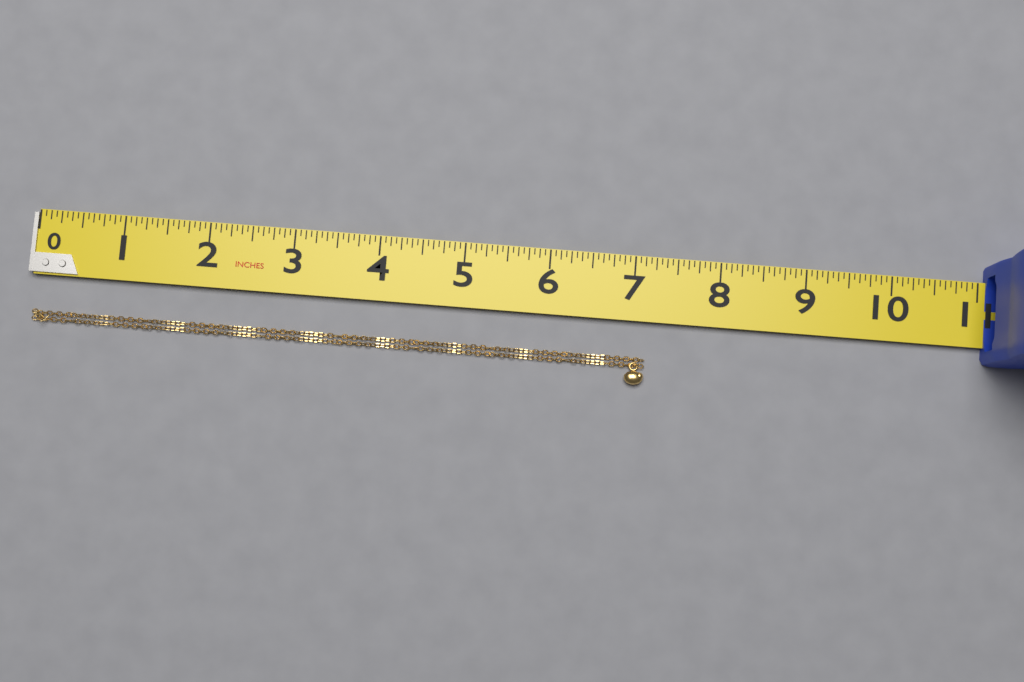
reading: 7.1875 in
